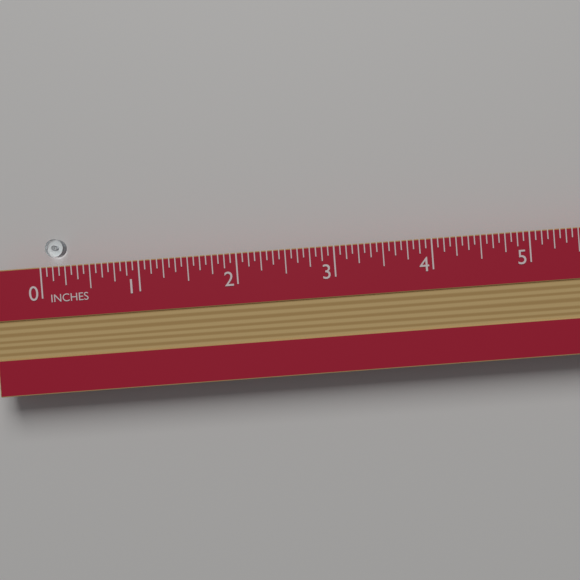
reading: 0.1875 in
